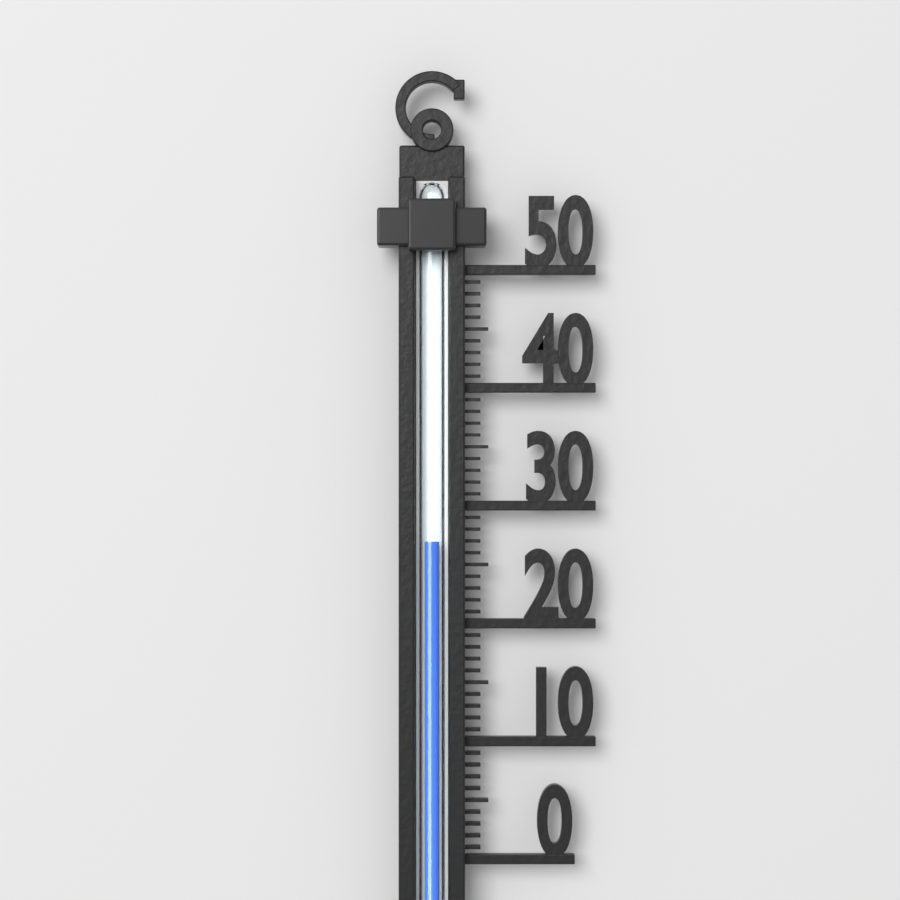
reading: 27 (no unit)
